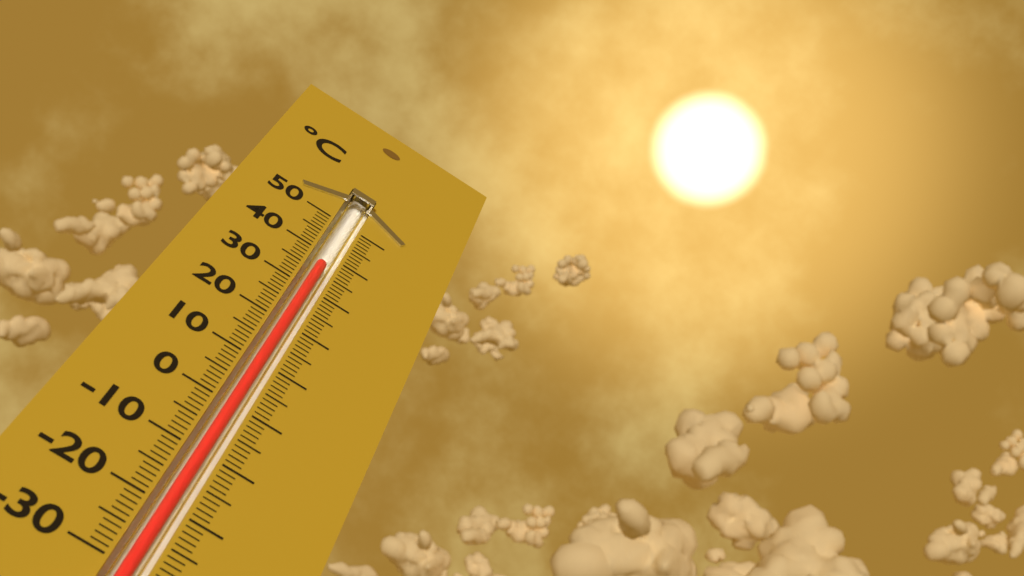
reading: 37 °C
